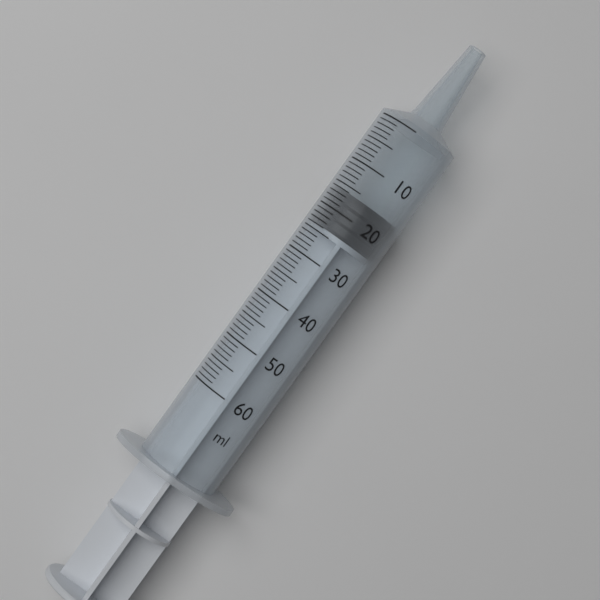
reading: 16 ml
